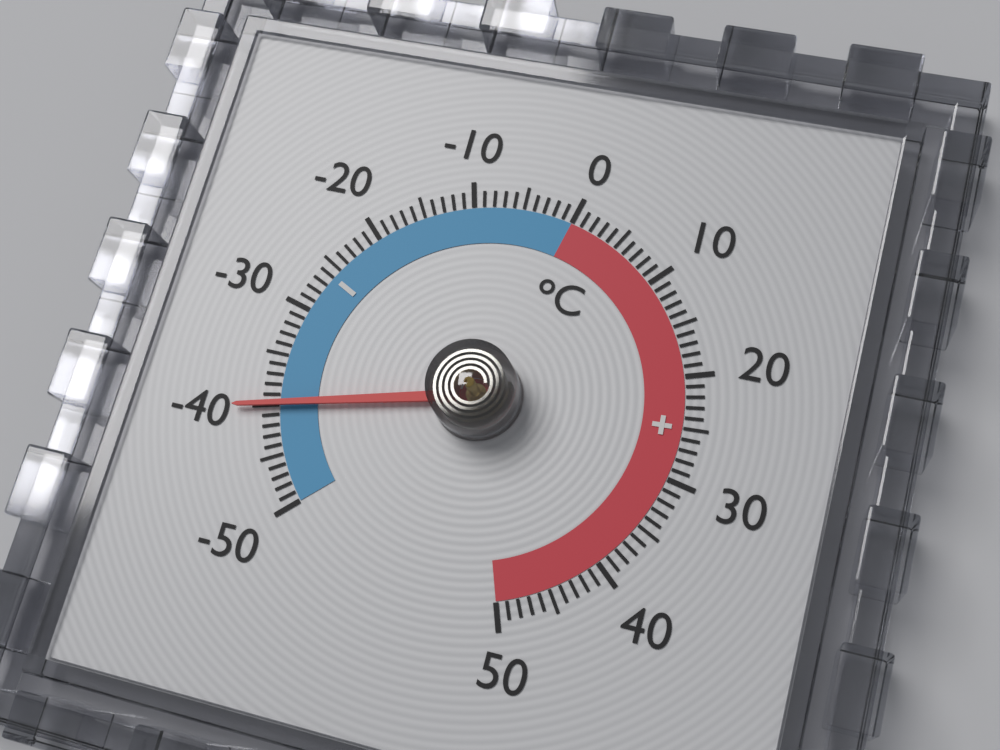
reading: -40 °C
